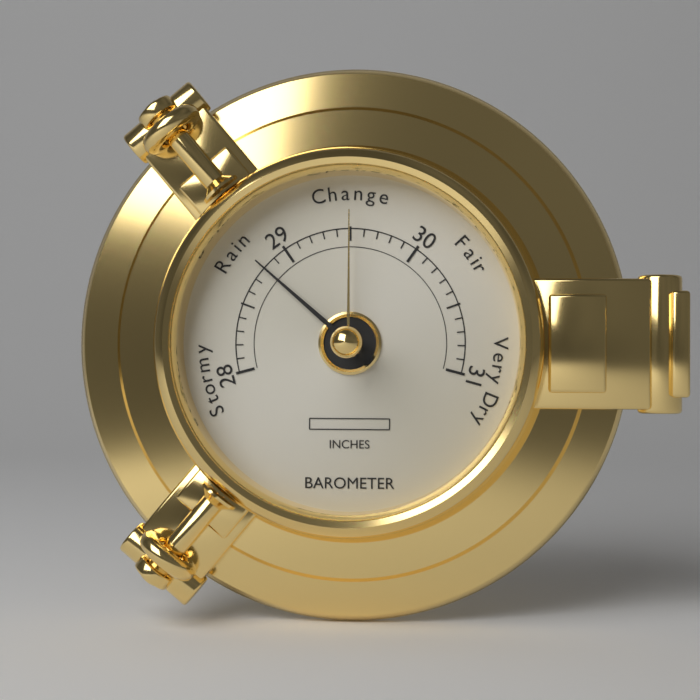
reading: 28.8 inches
